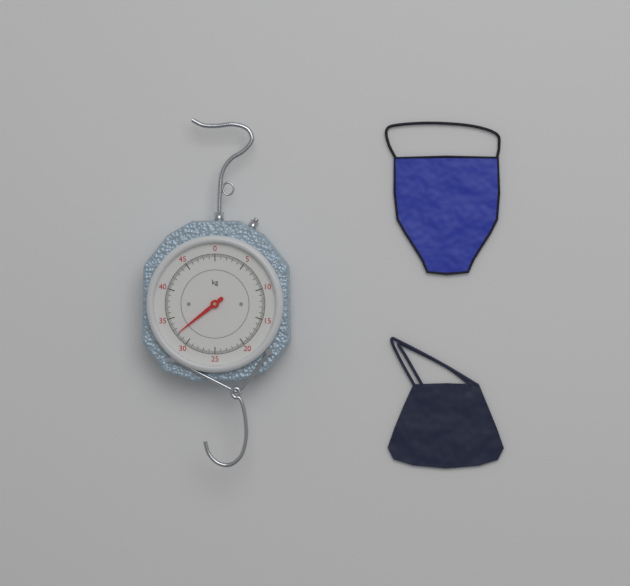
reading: 32.2 kg
